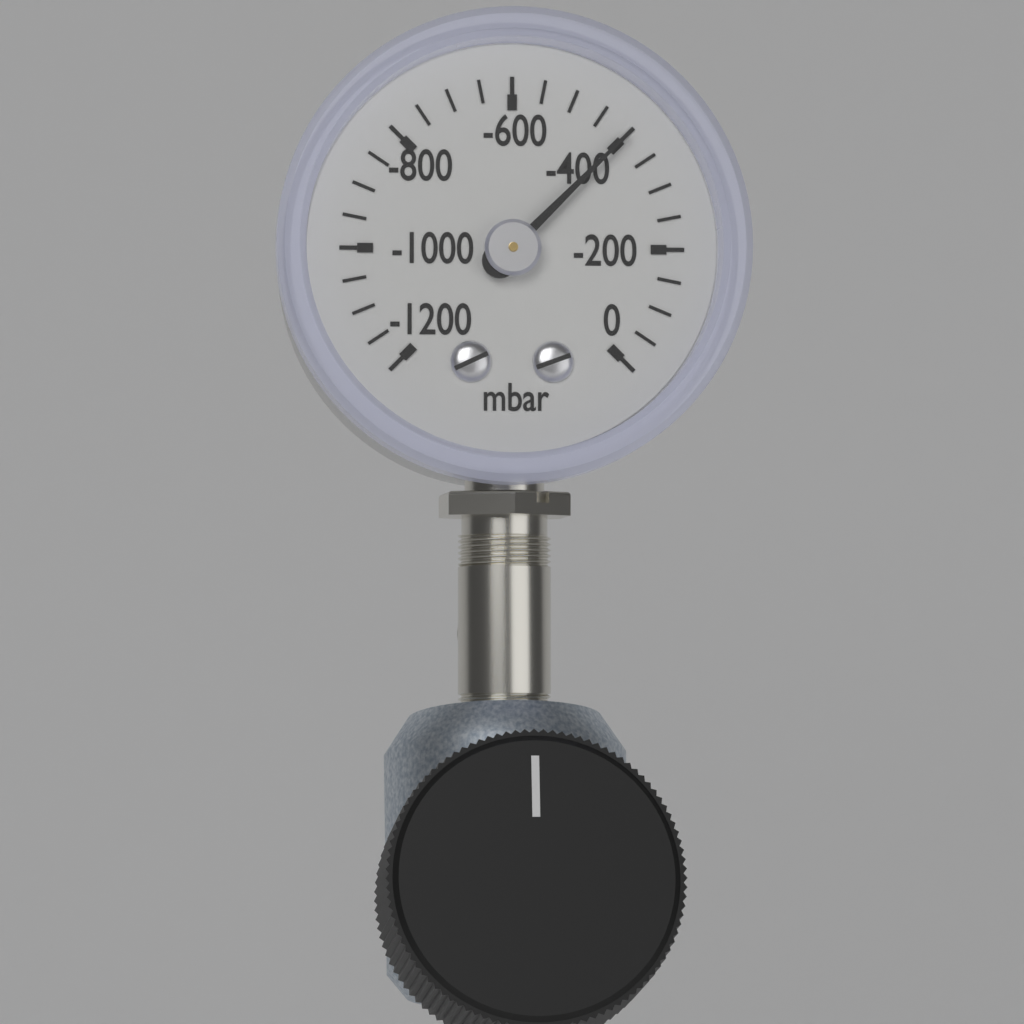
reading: -400 mbar
